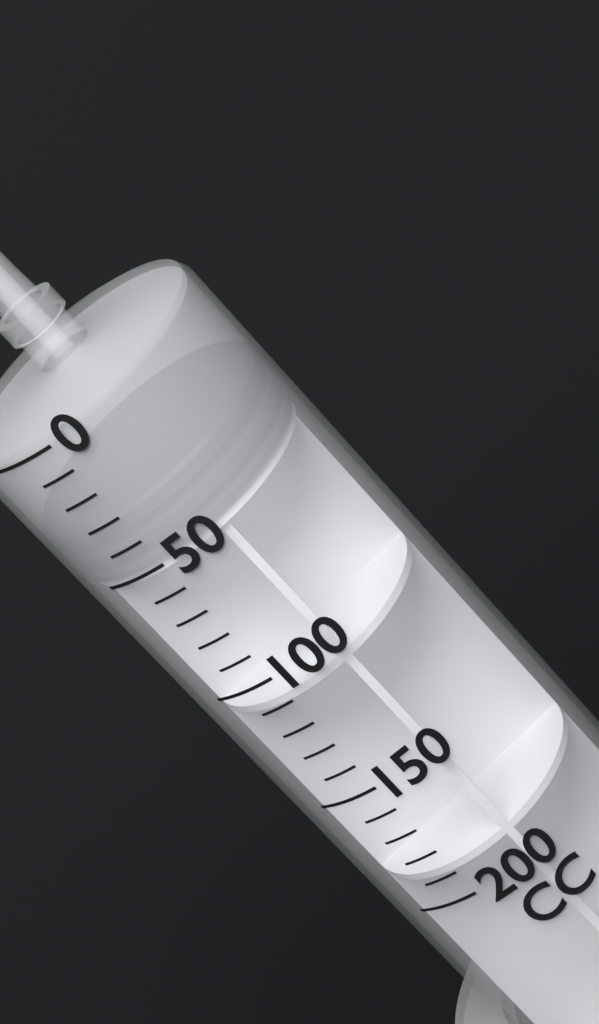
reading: 30 cc
